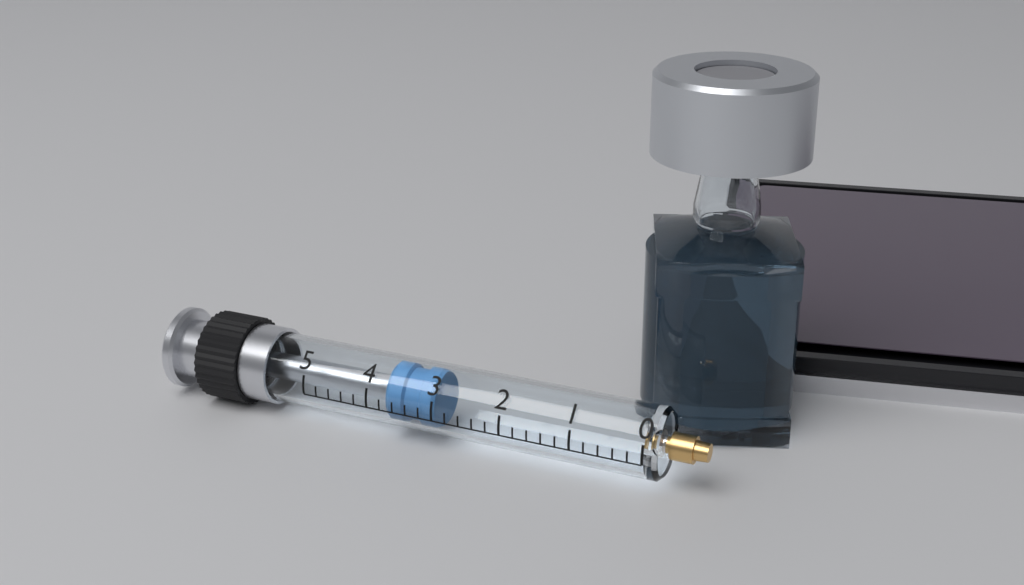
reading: 3.0 (no unit)
